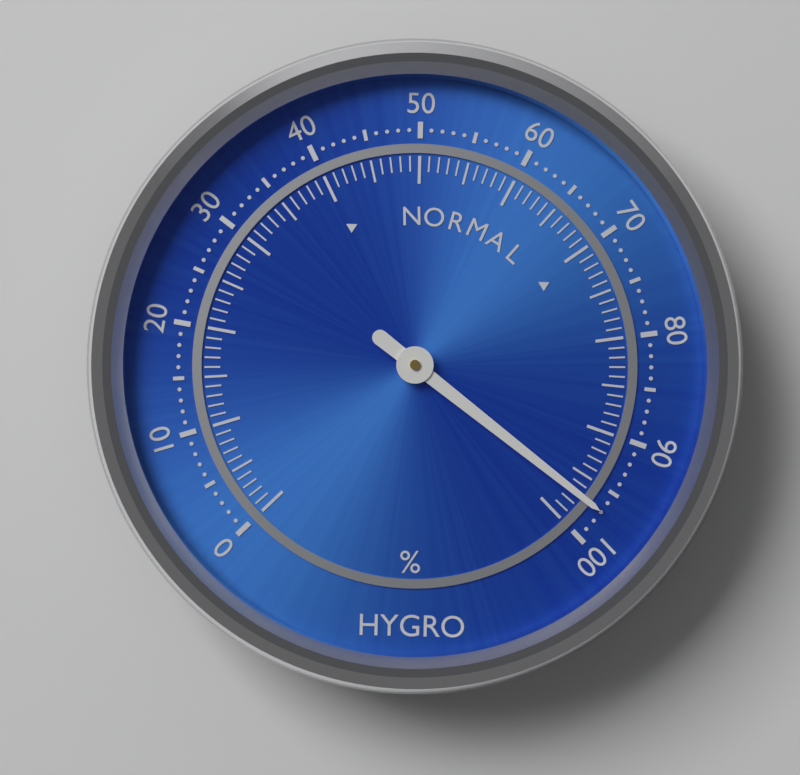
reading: 97 %
